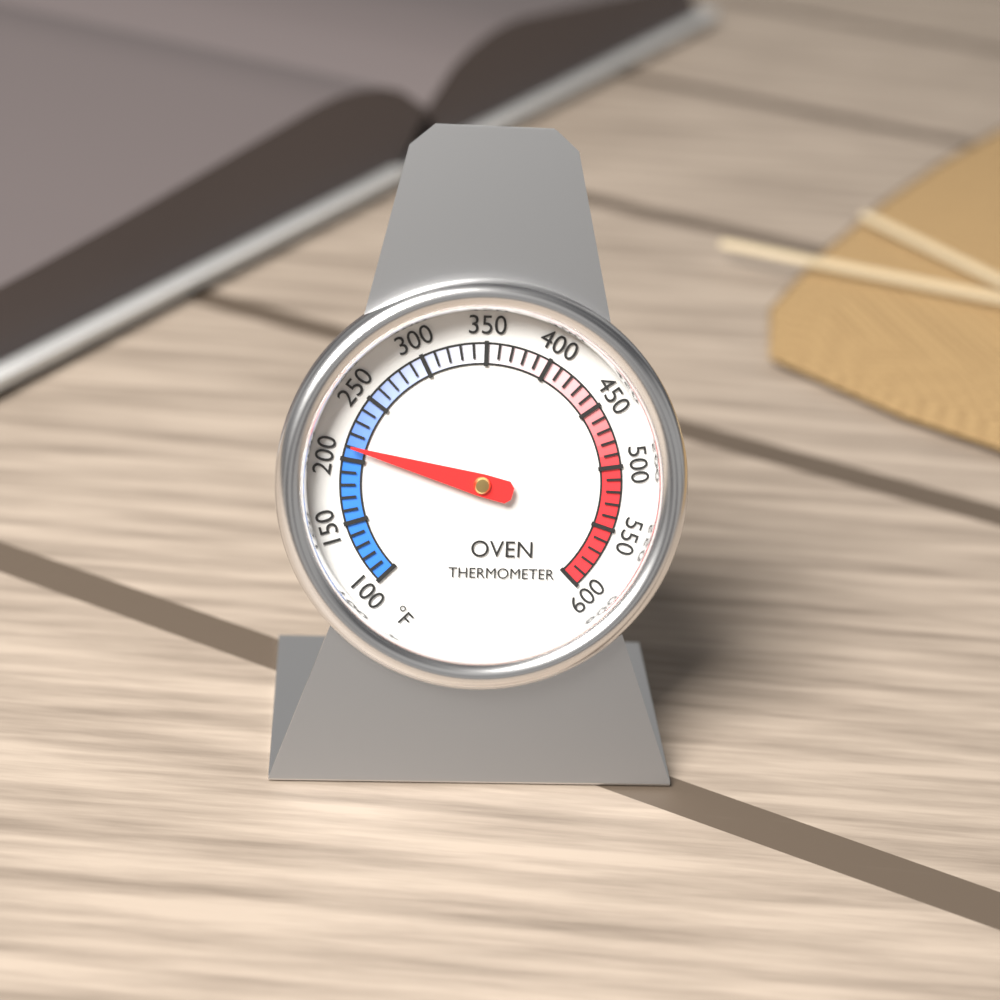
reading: 210 °F
